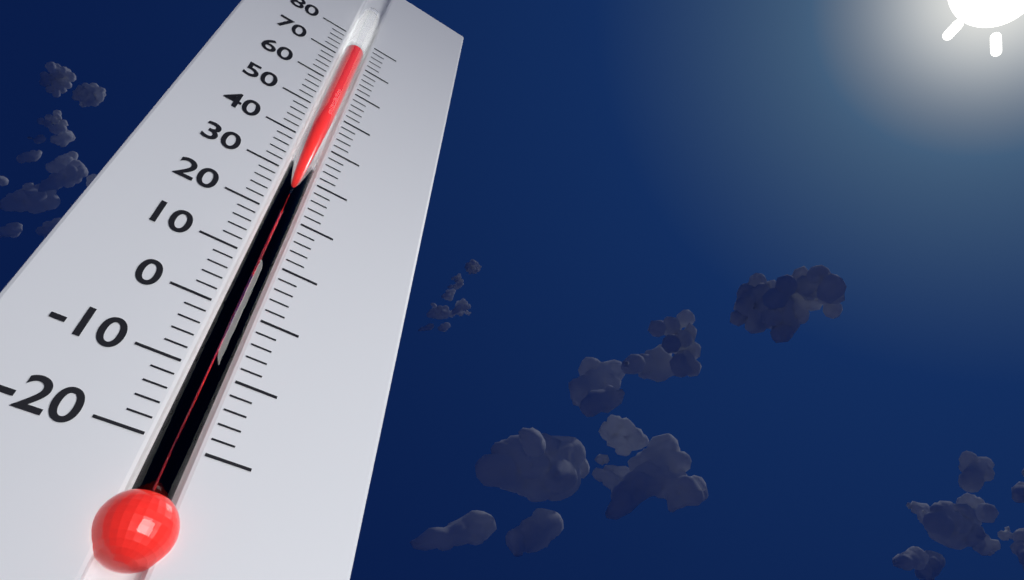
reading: 74 (no unit)
